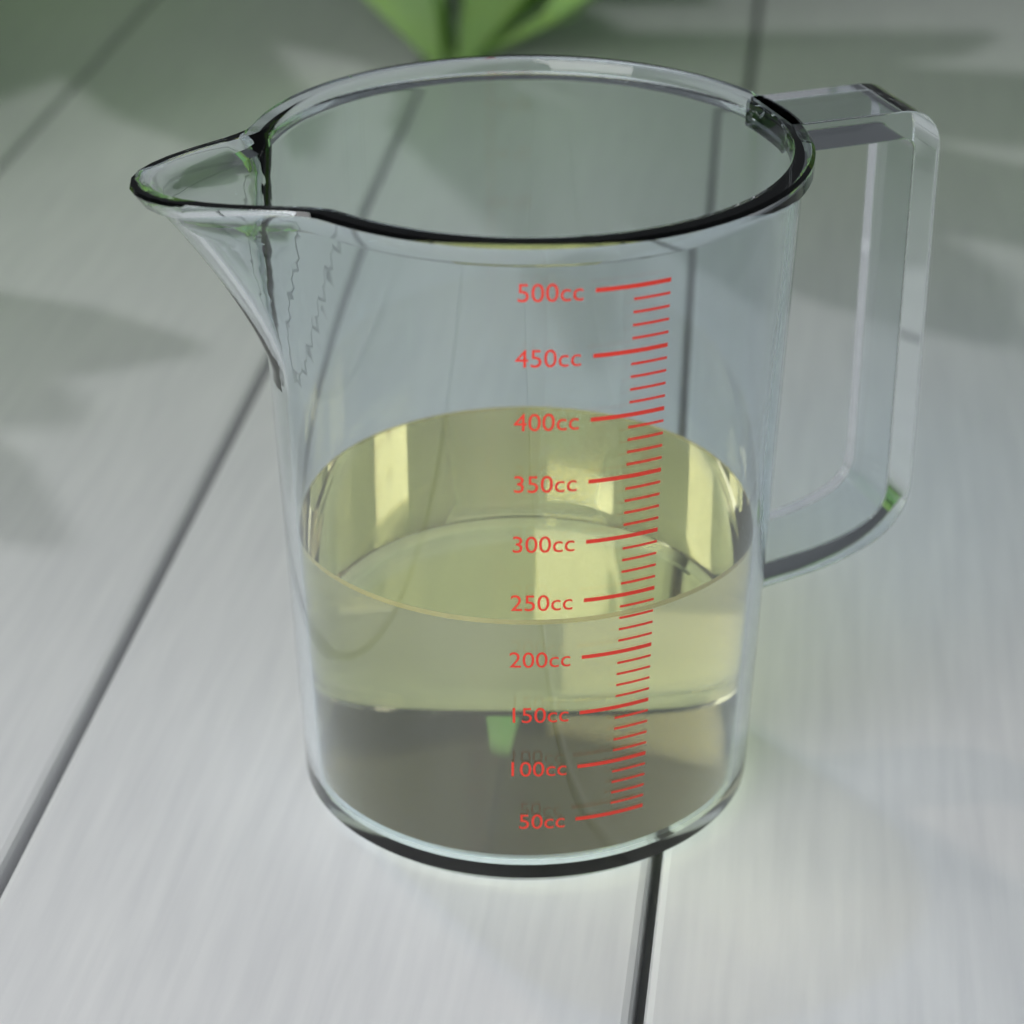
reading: 230 cc
